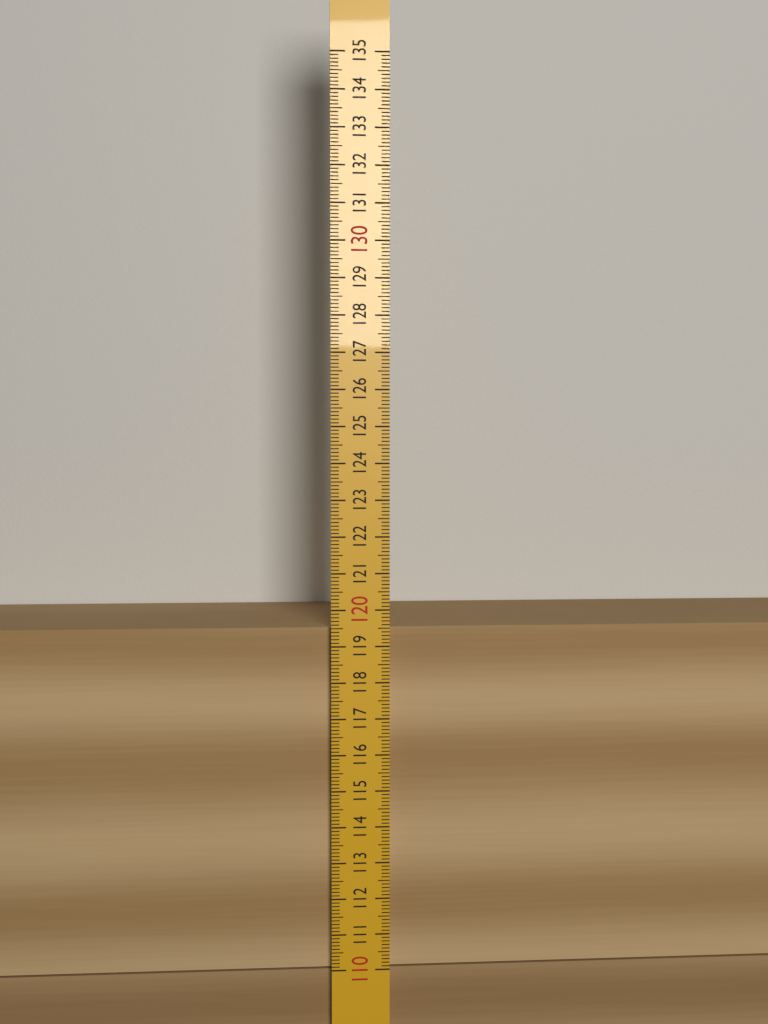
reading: 119.5 (no unit)
